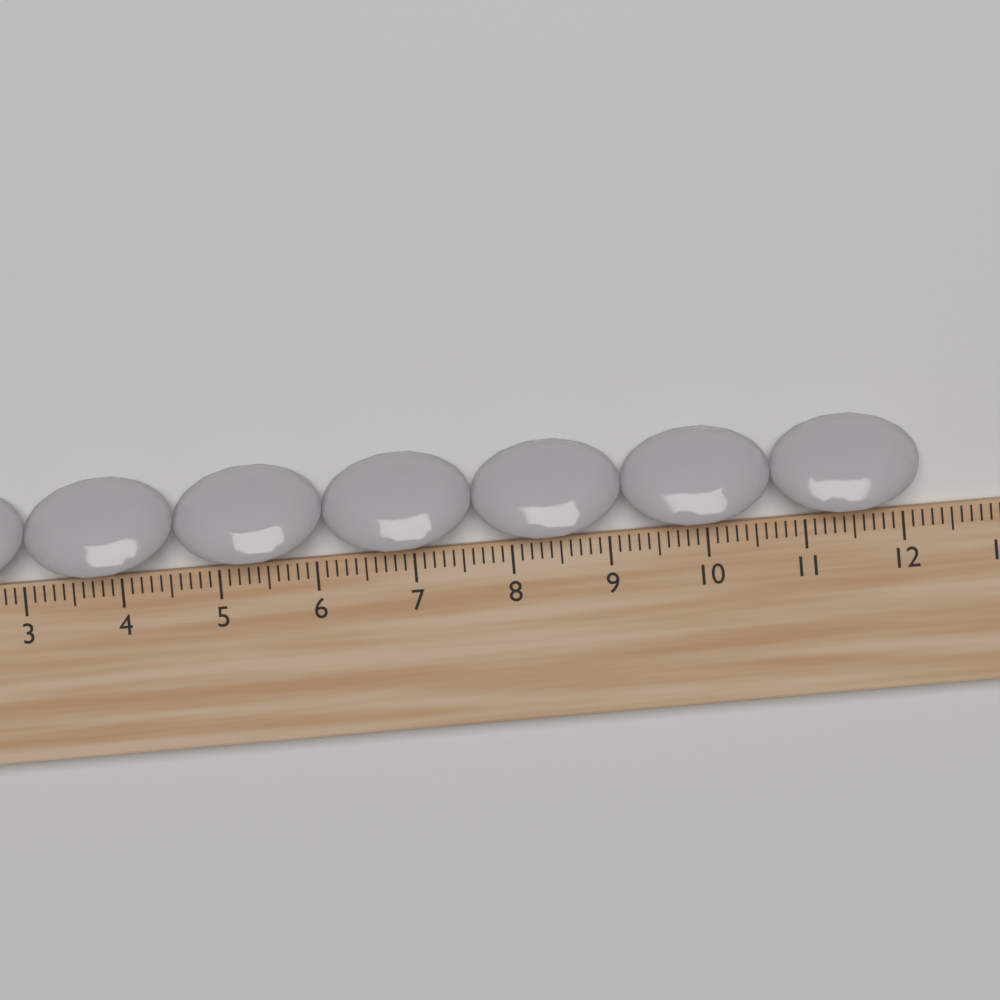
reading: 12.2 cm
